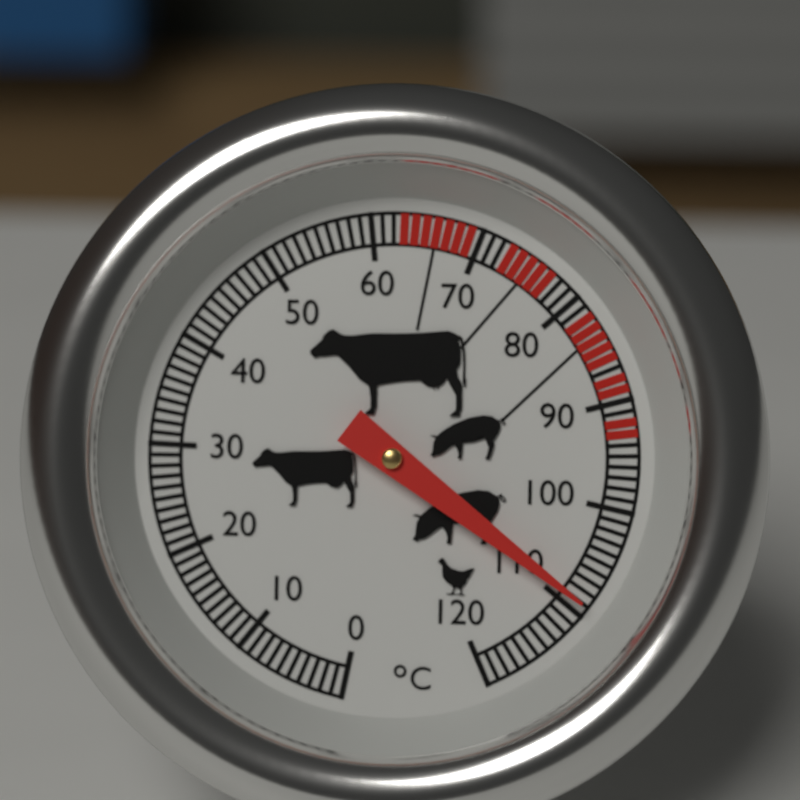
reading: 109 °C
